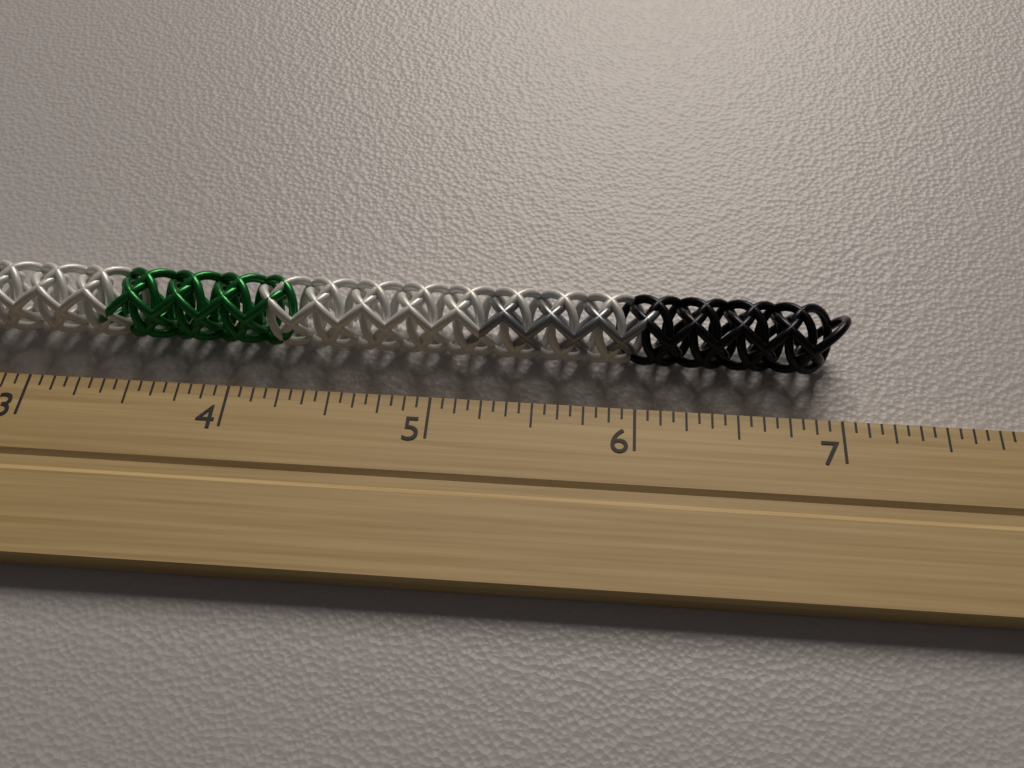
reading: 7.0625 inch
